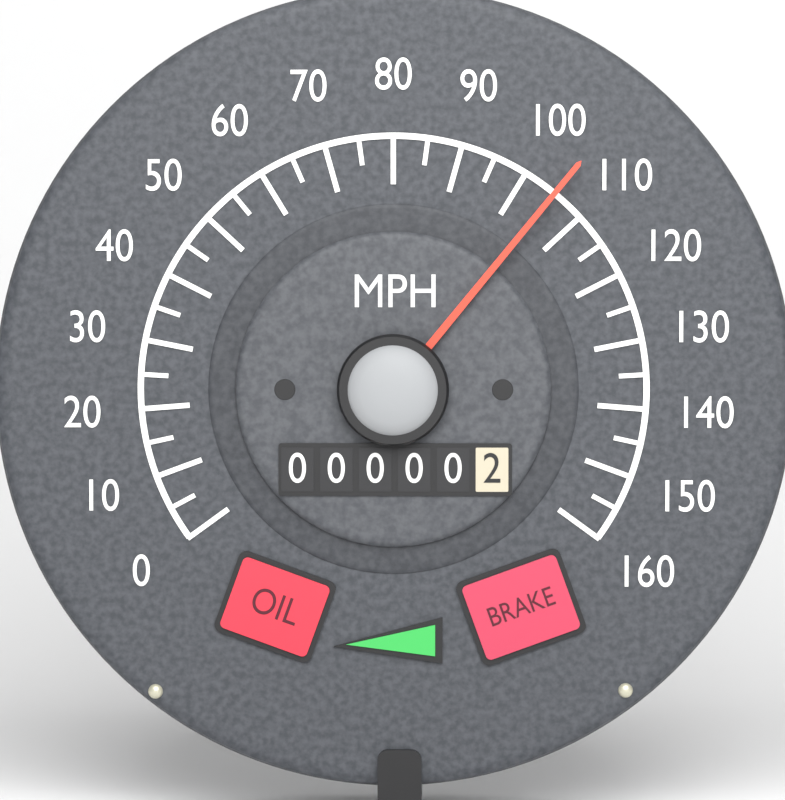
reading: 105 MPH
